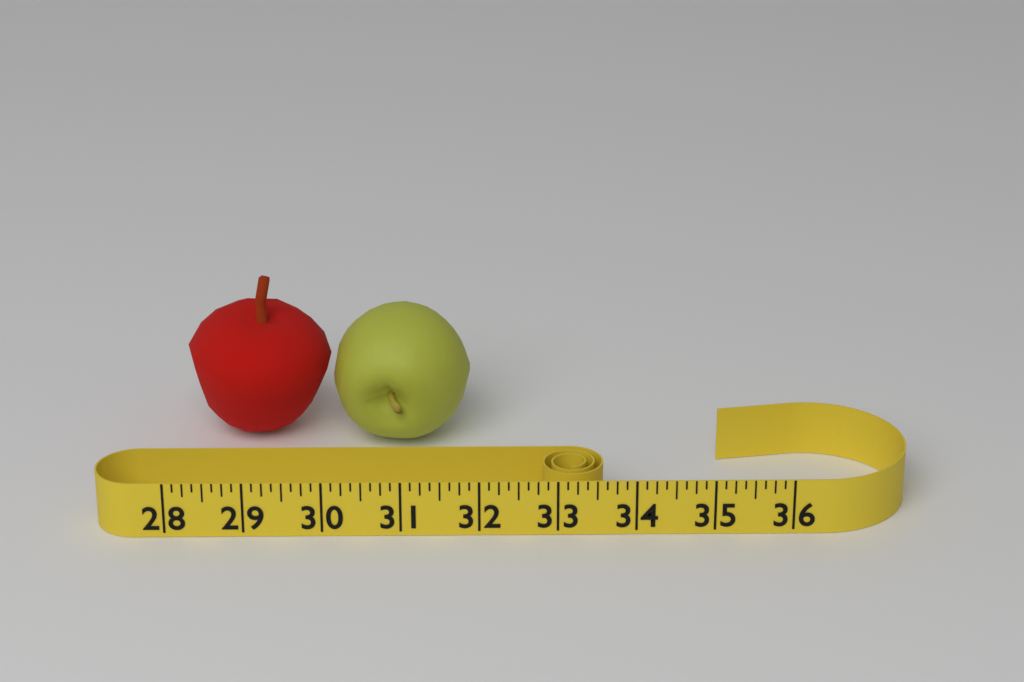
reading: 31.875 (no unit)
